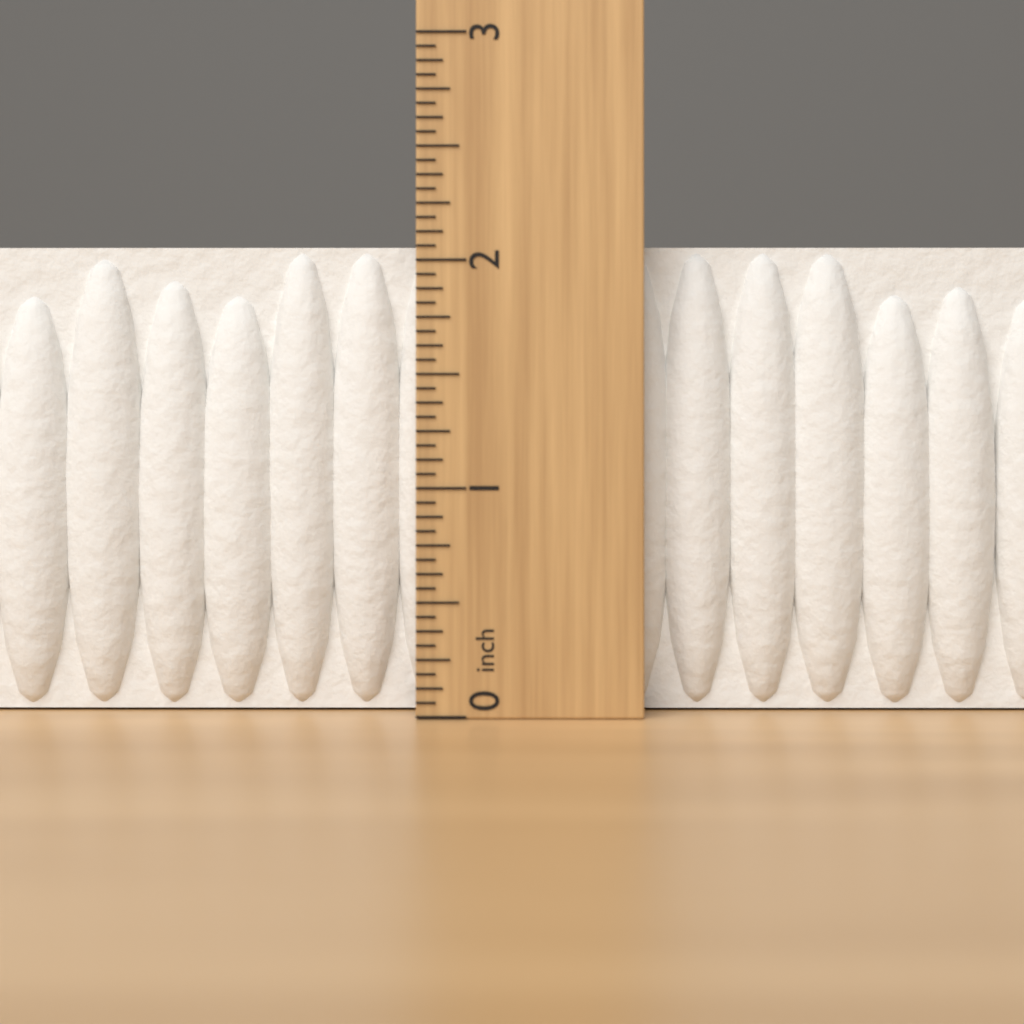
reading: 2.0625 inch
